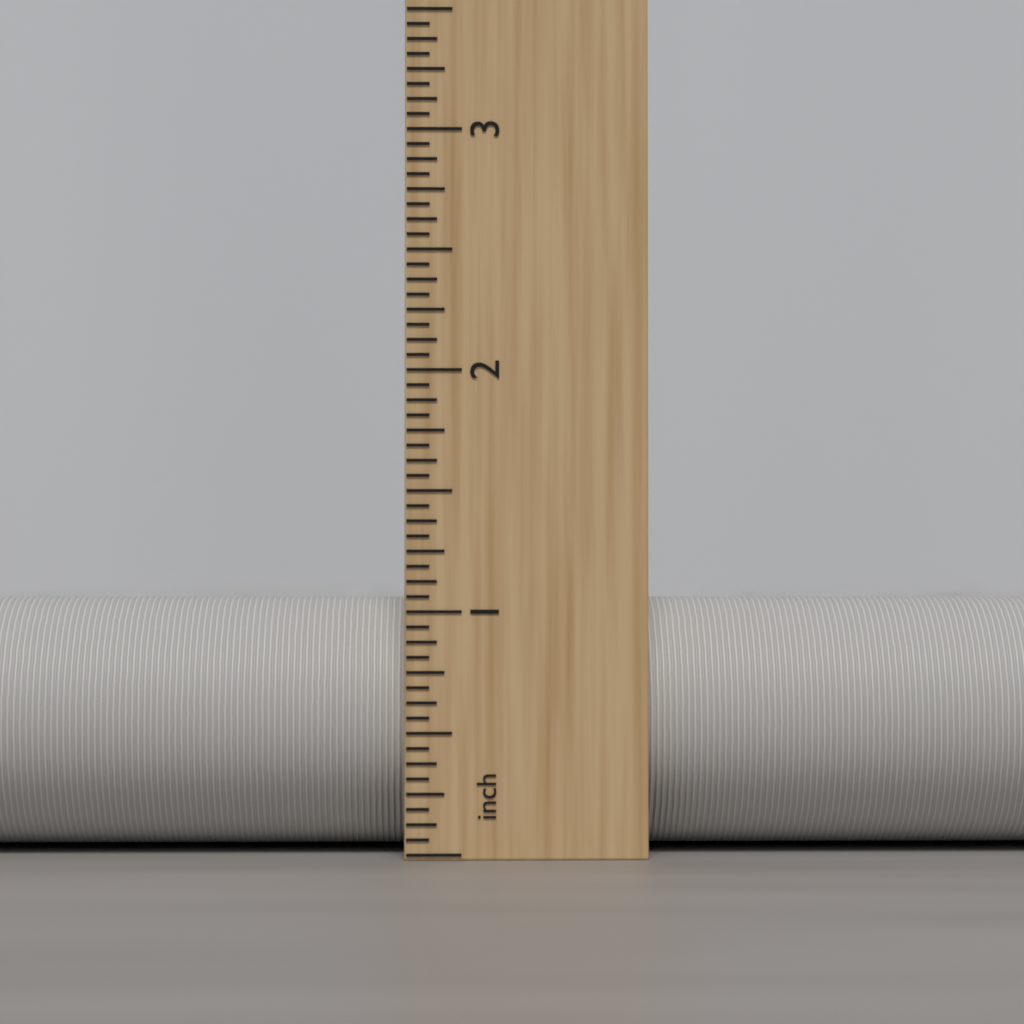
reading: 1.0625 inch
